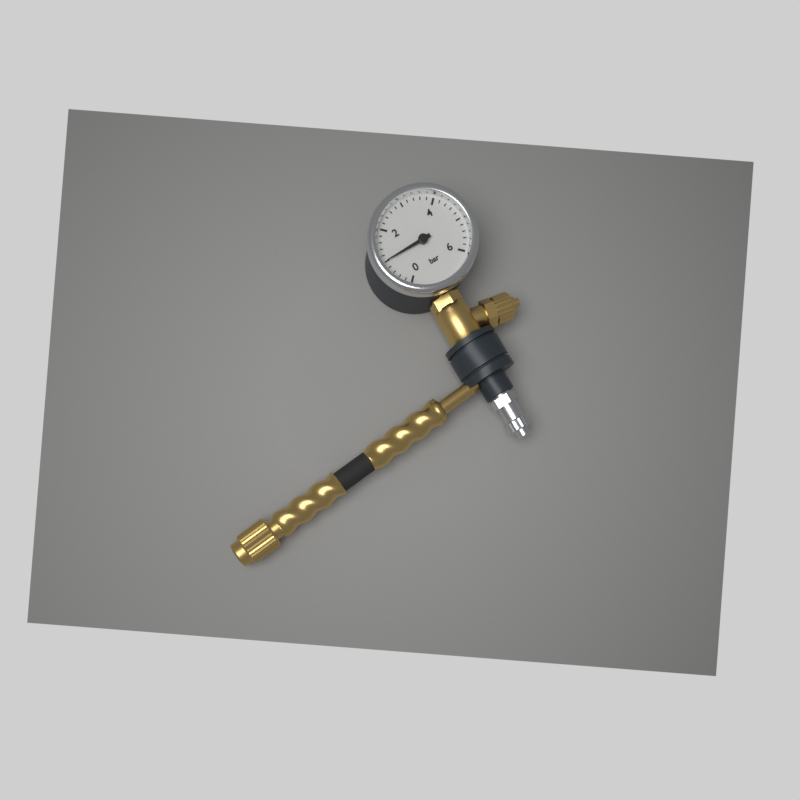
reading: 1.0 bar
